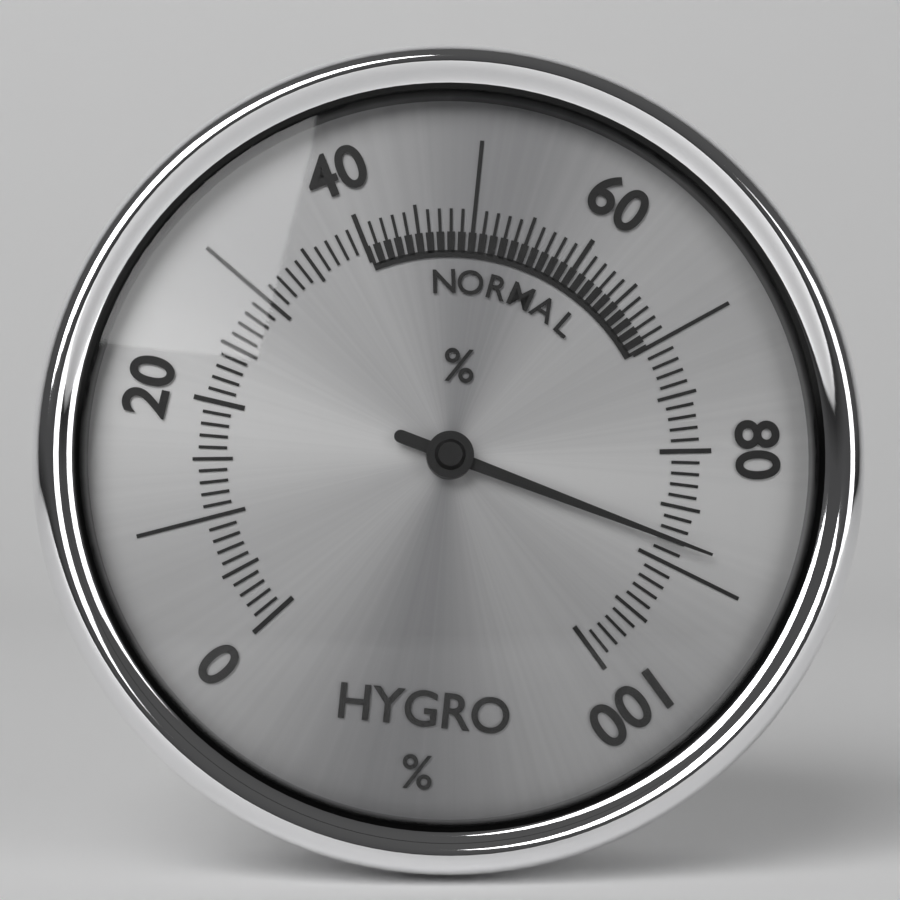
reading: 88 %
